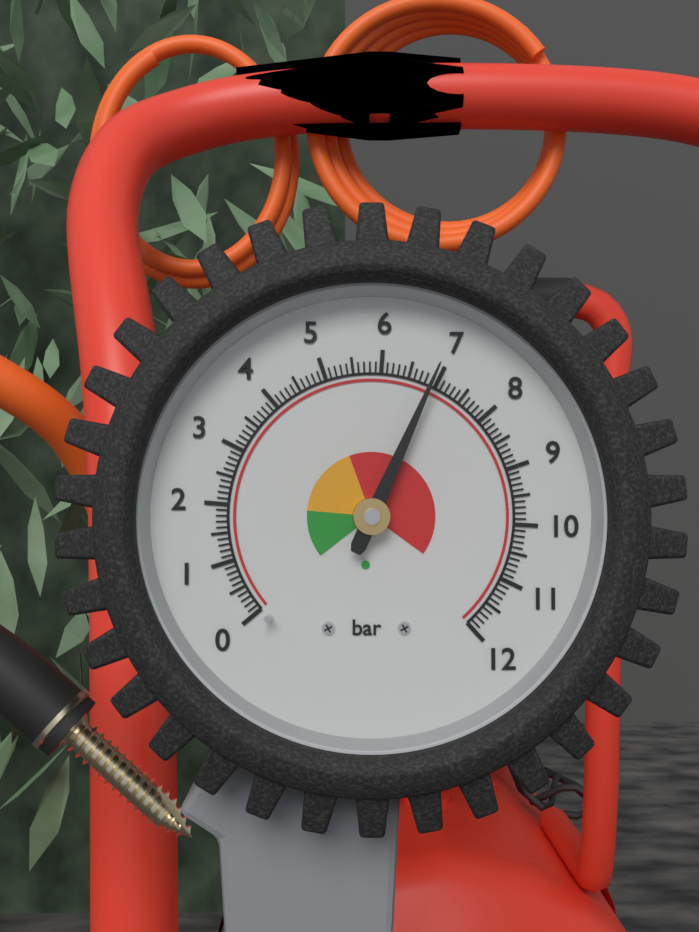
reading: 6.9 bar
